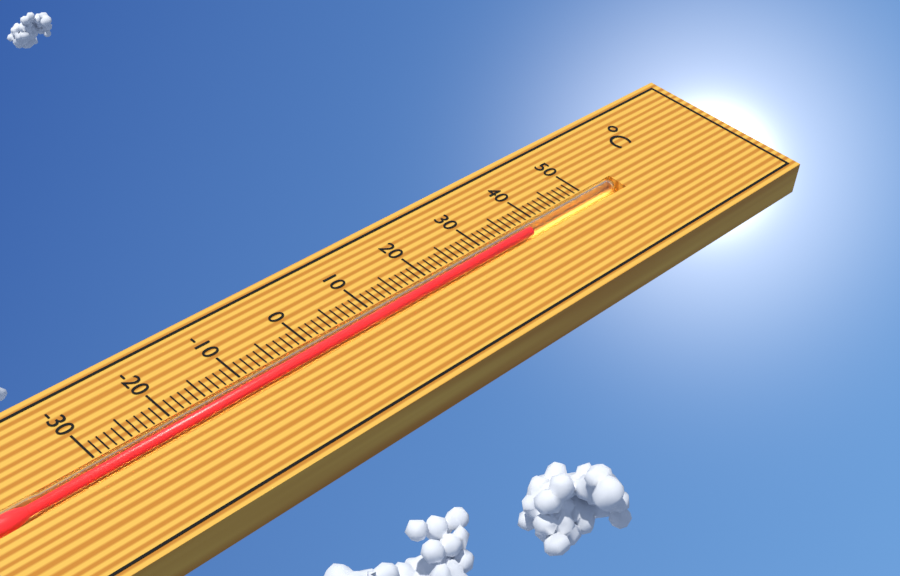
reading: 38 °C
